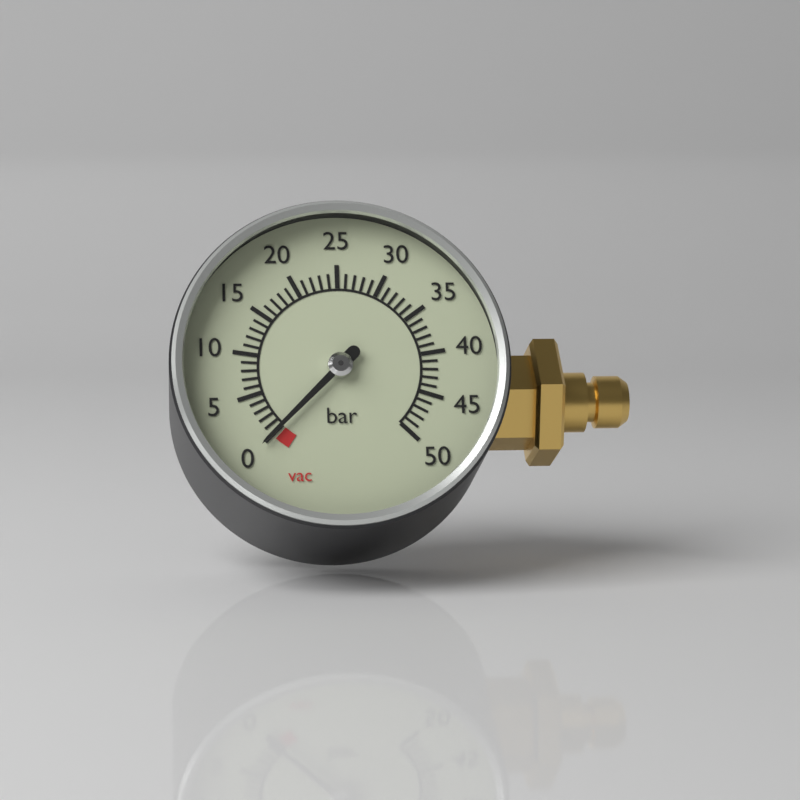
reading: 0 bar
